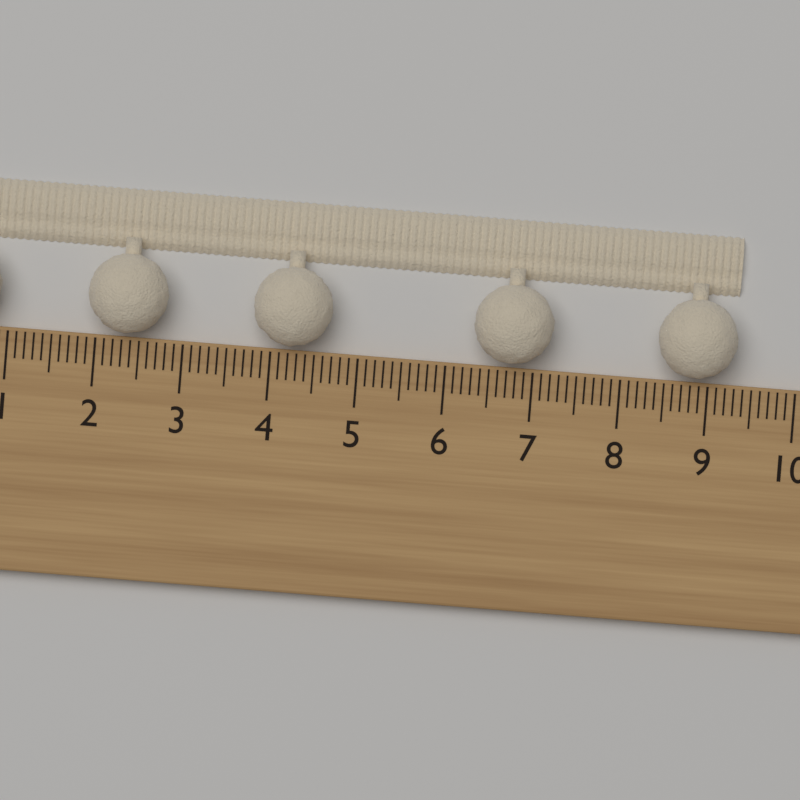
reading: 9.3 cm
